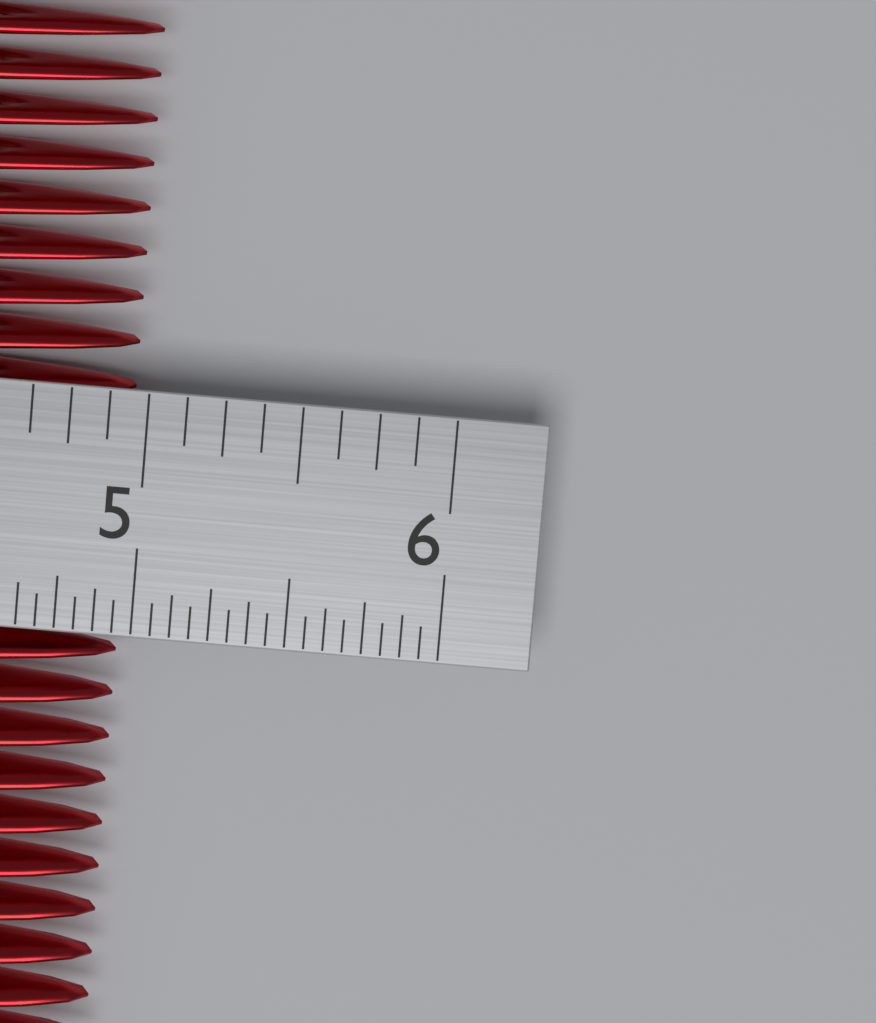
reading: 4.9375 in
